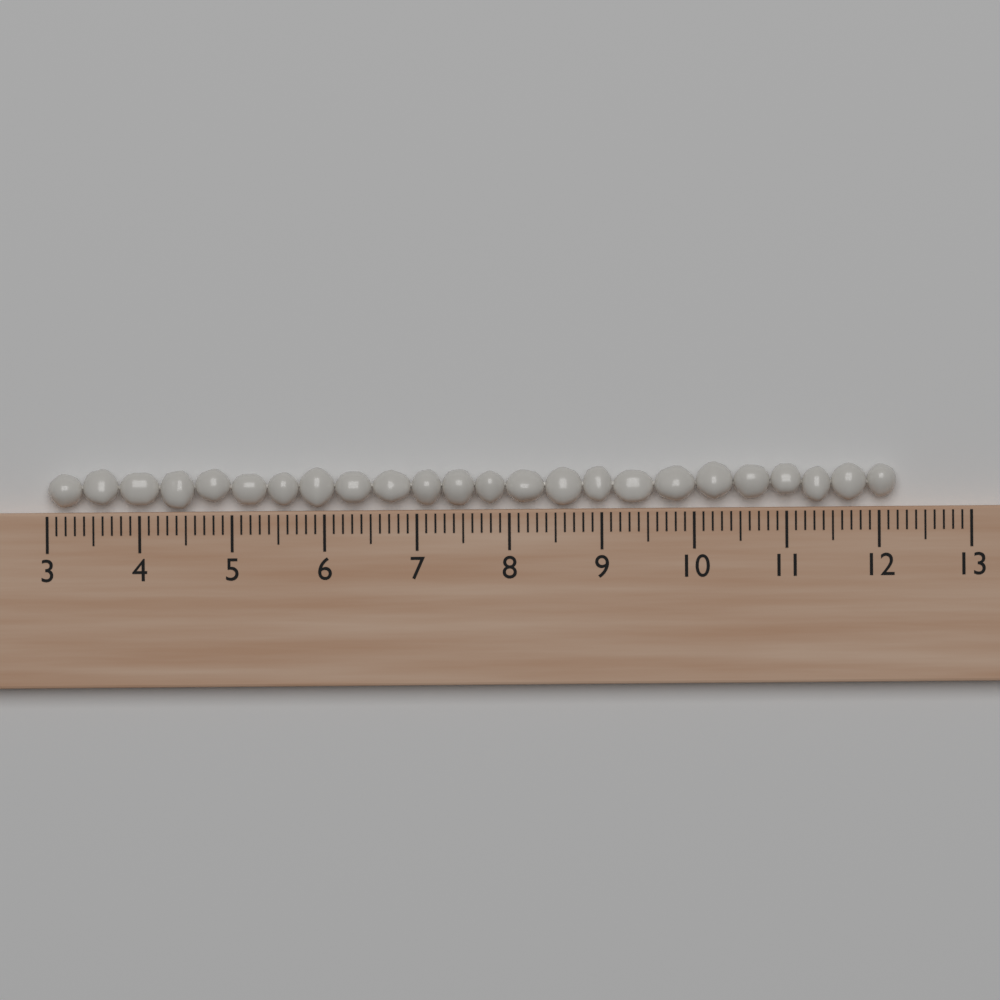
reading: 12.2 (no unit)
